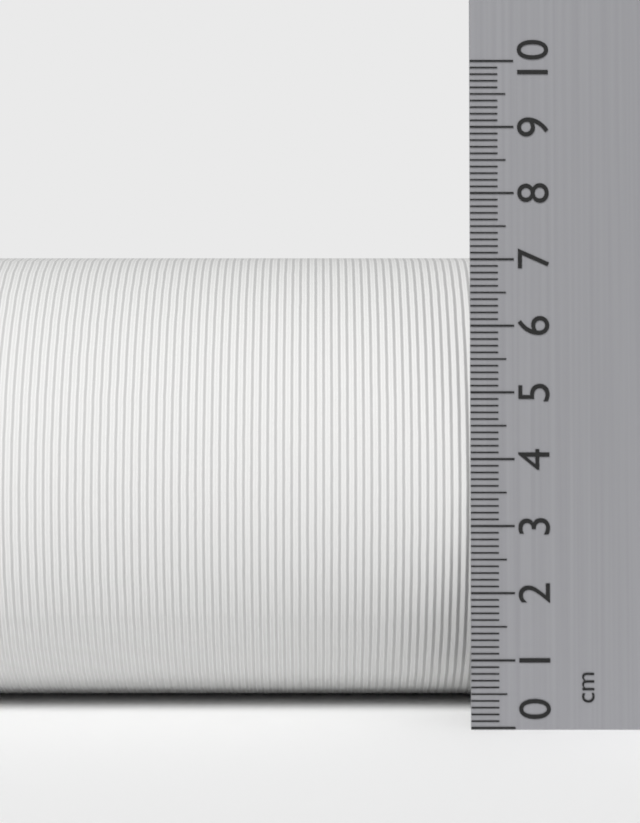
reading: 7.1 cm
